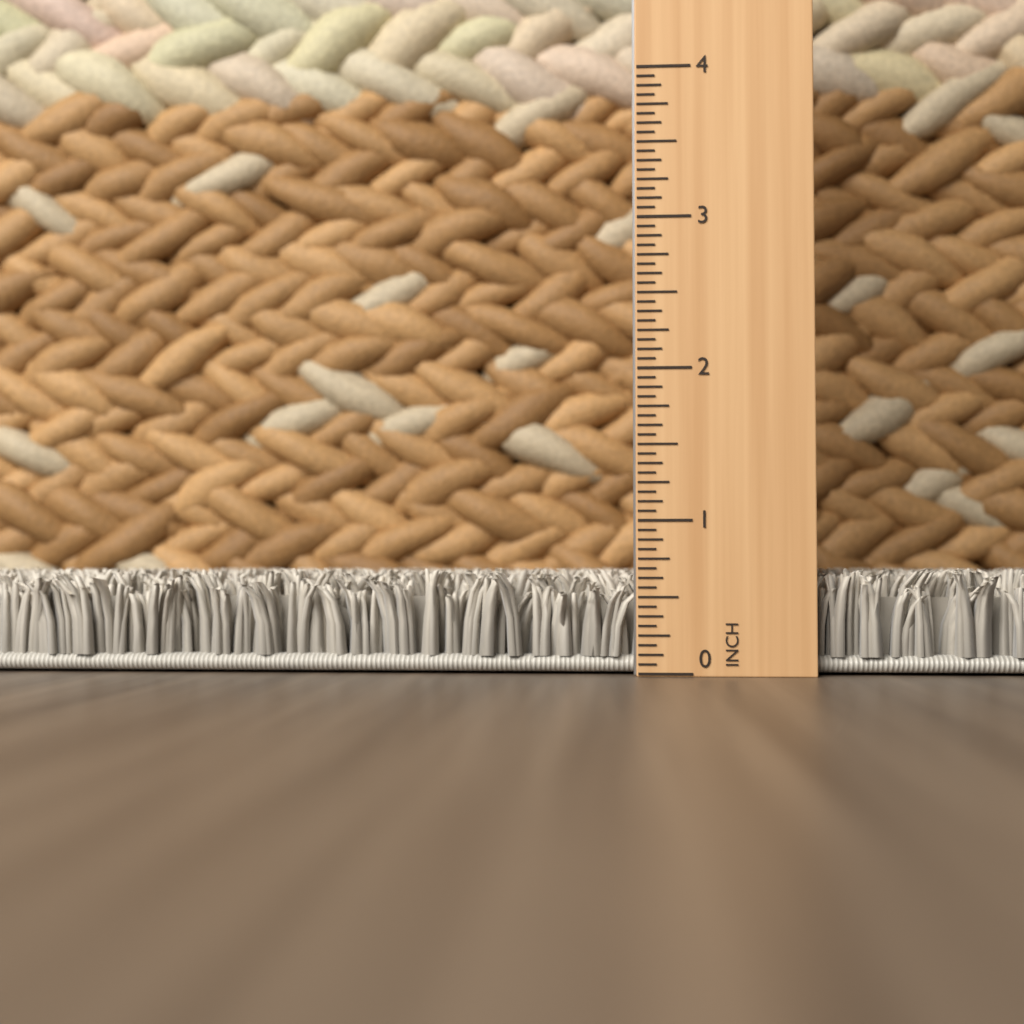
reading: 0.6875 in
